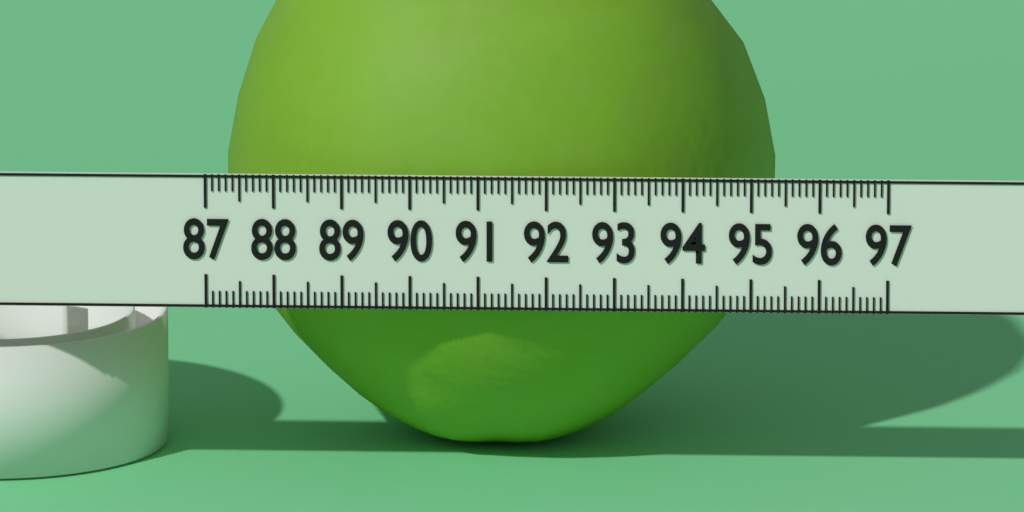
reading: 95.3 (no unit)
